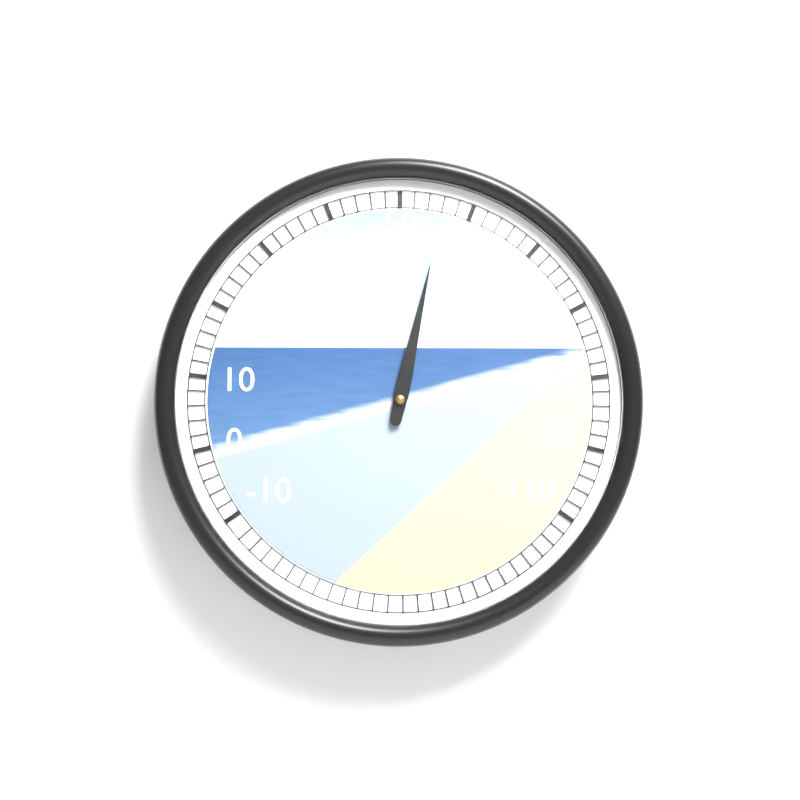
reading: 56 (no unit)
